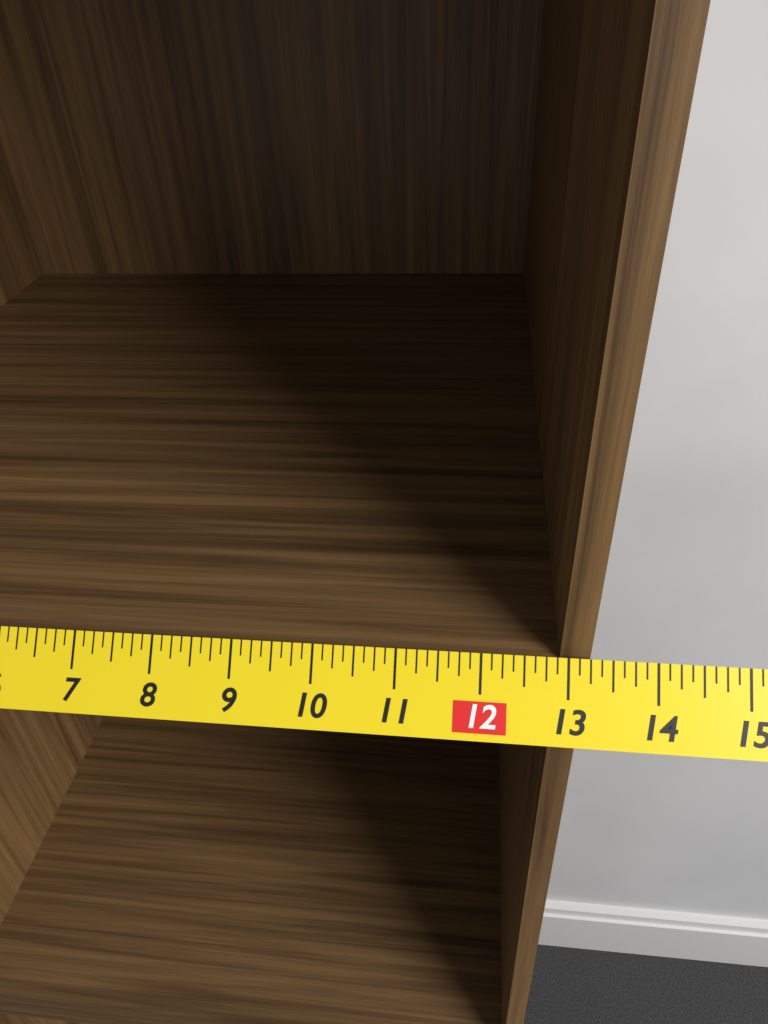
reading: 13.250 in
